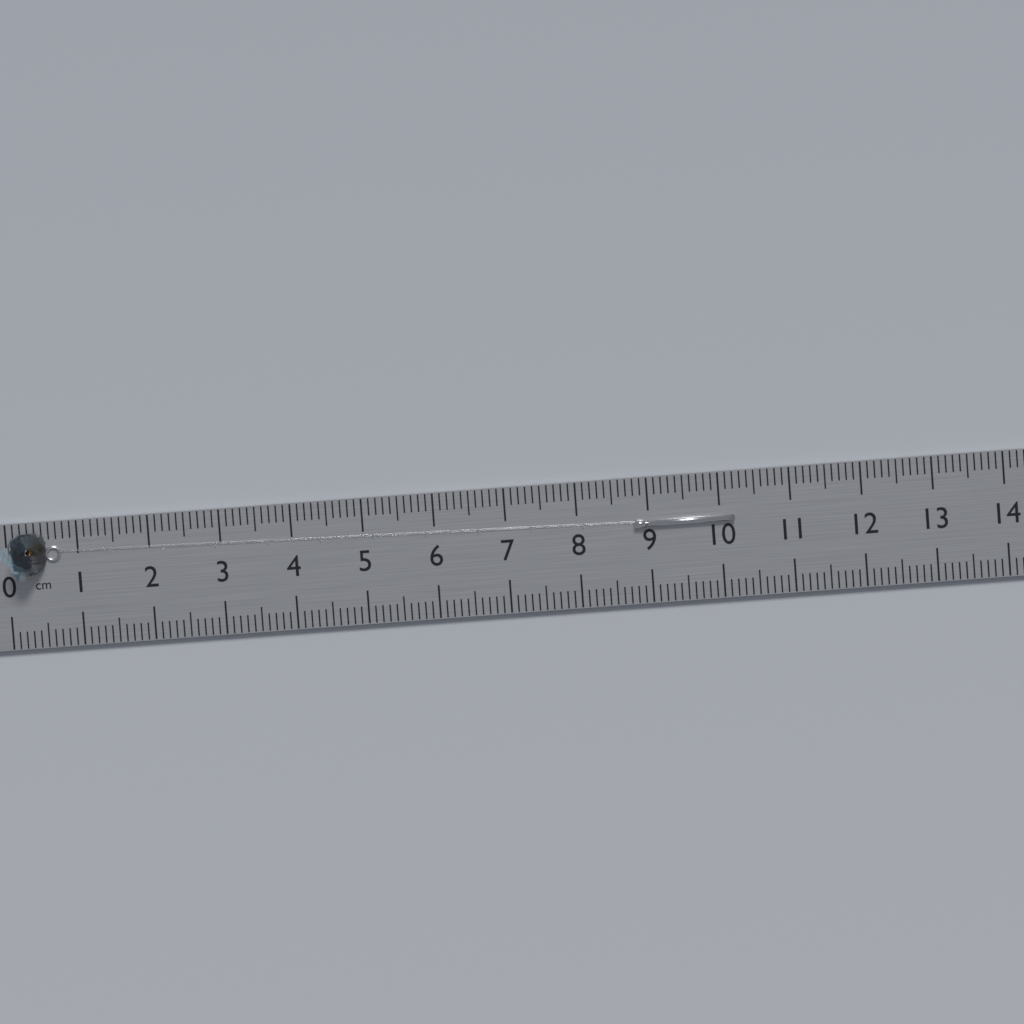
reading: 10.2 cm
